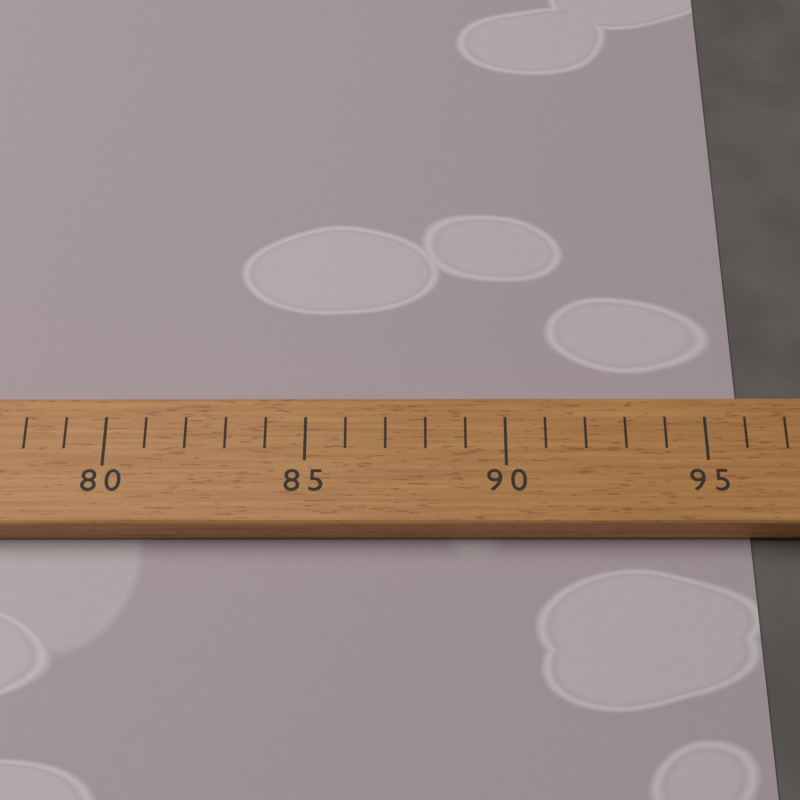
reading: 96 (no unit)
